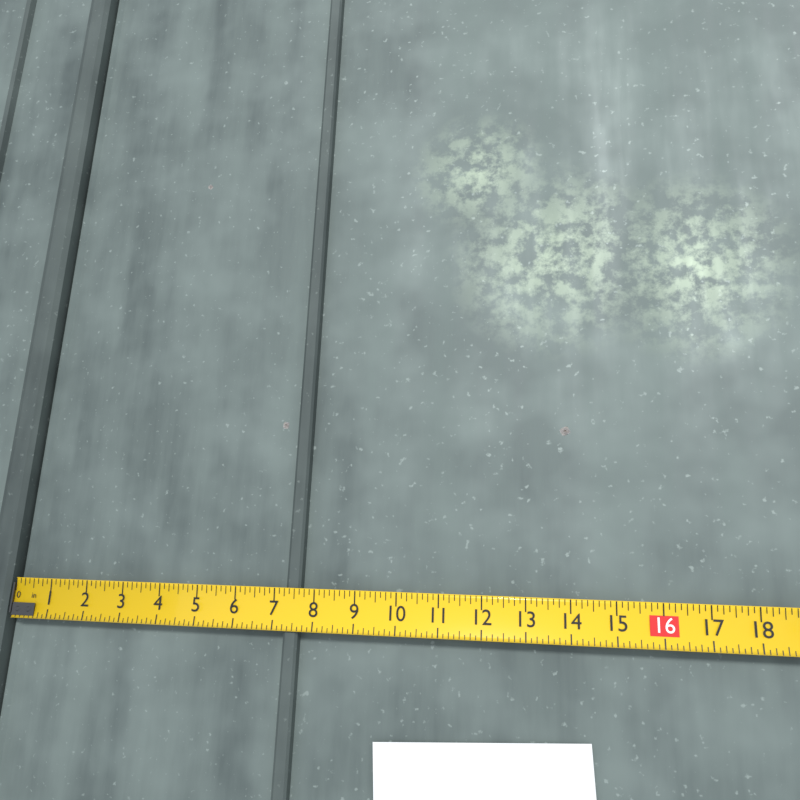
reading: 7.625 in
